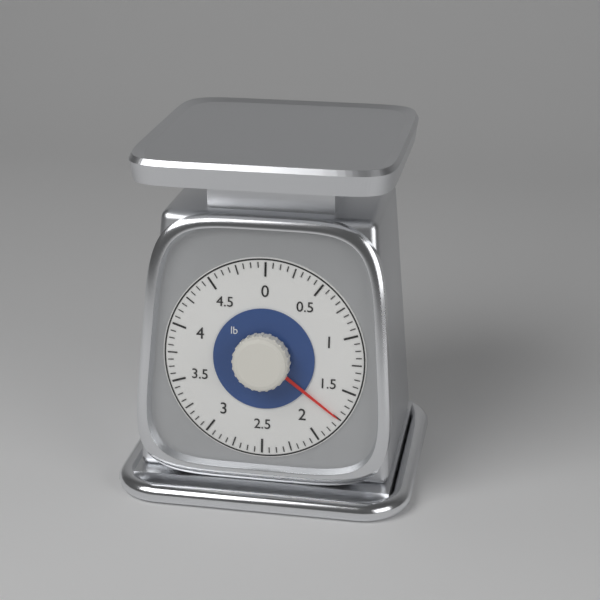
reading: 1.7500 lb
